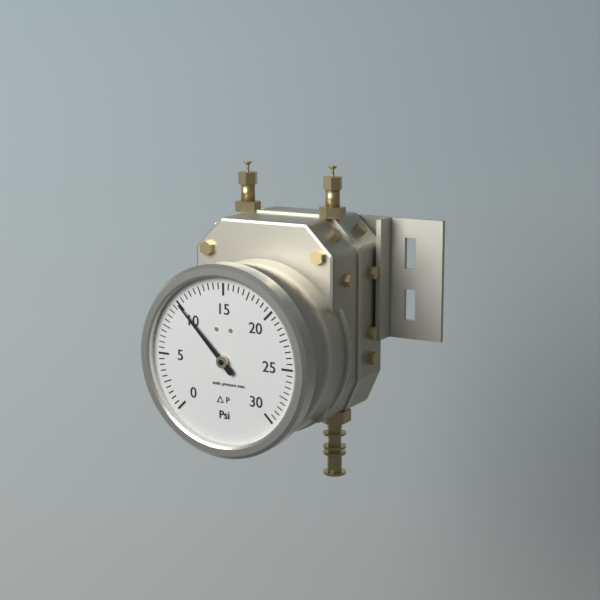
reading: 10.0 psi
